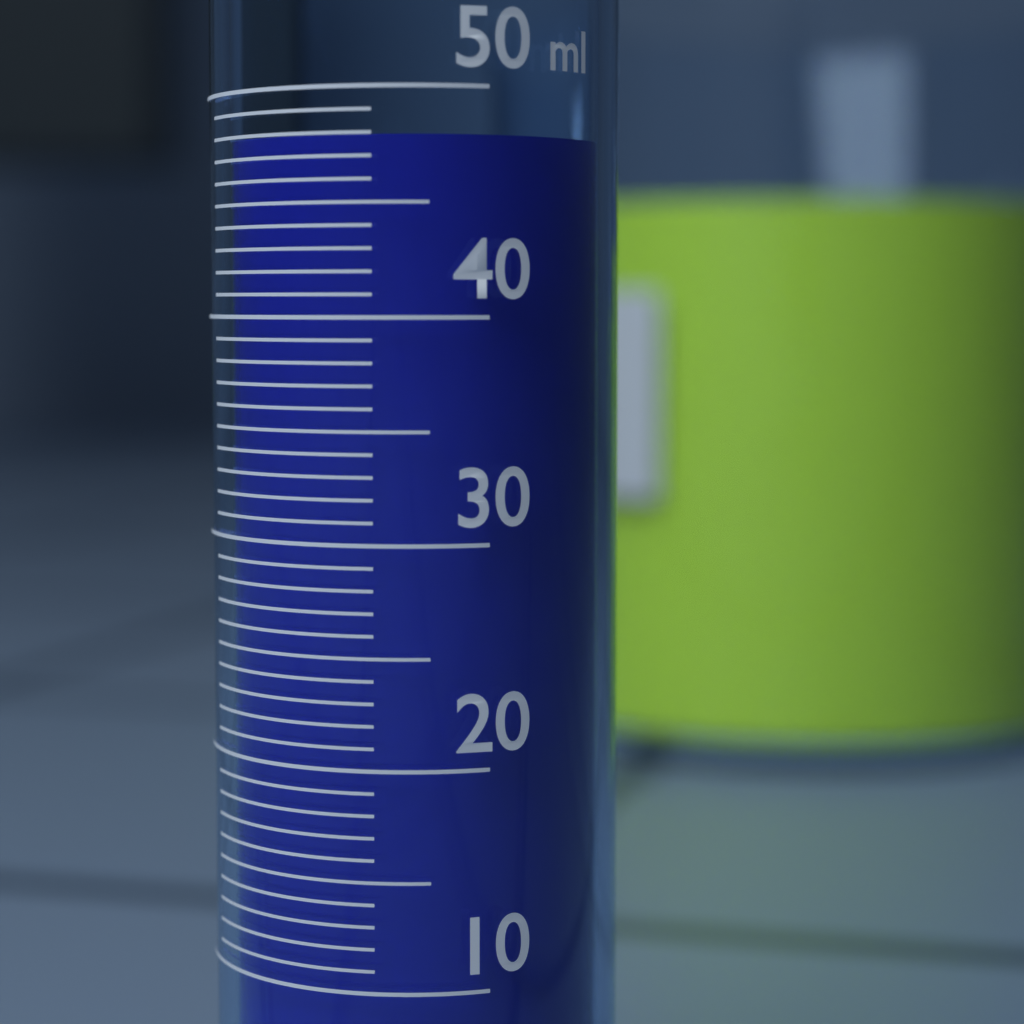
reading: 48 ml
